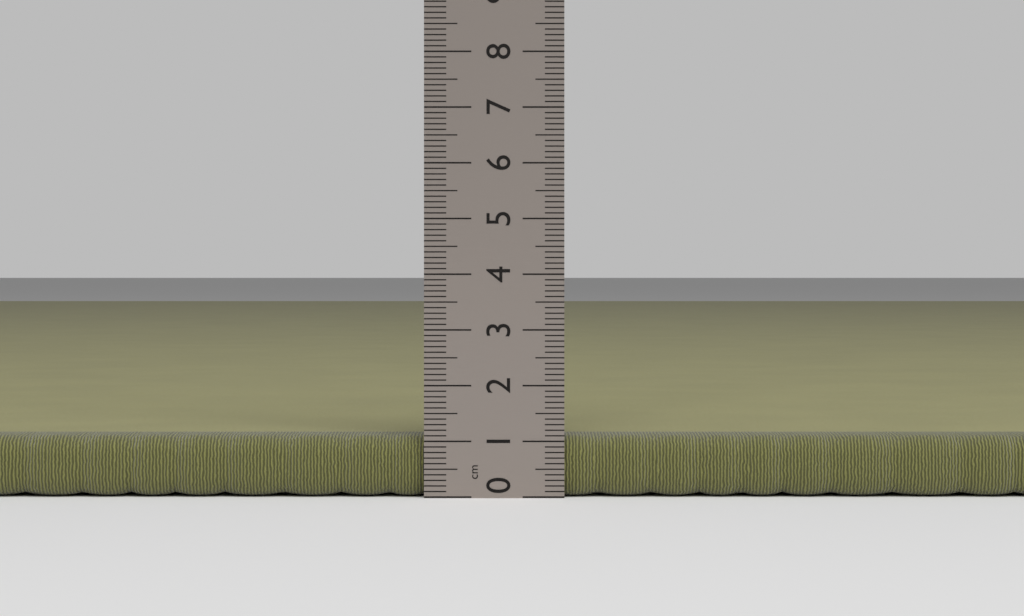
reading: 1.1 cm
